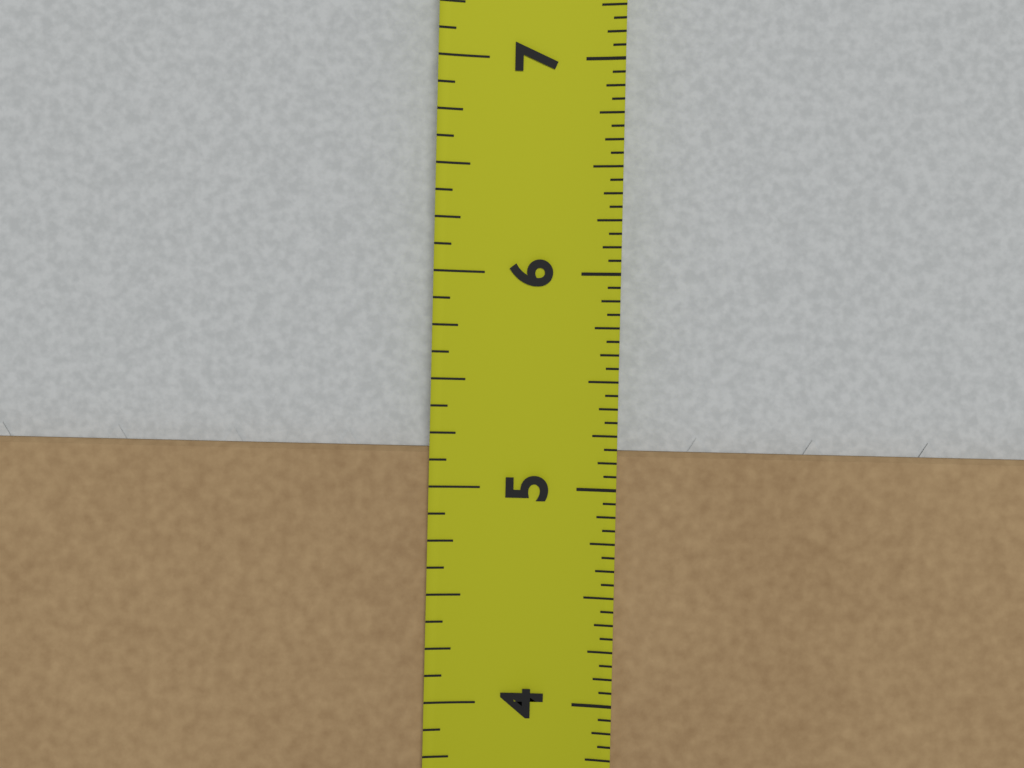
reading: 5.1875 in
